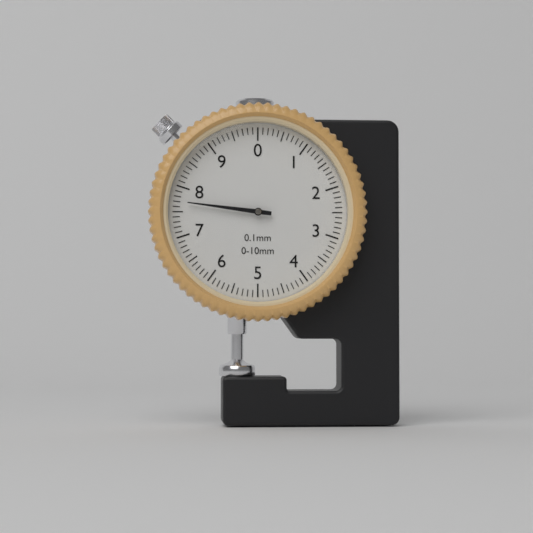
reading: 7.7 mm
